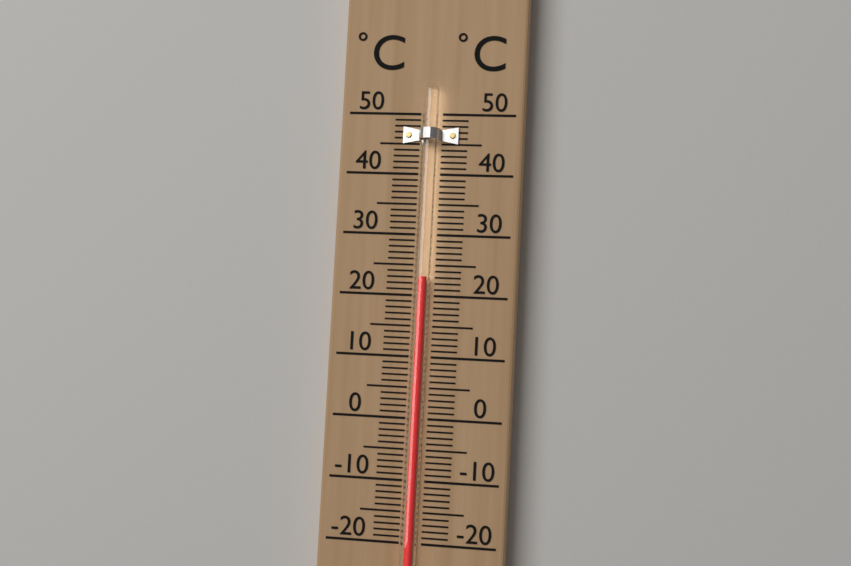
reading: 23 °C
